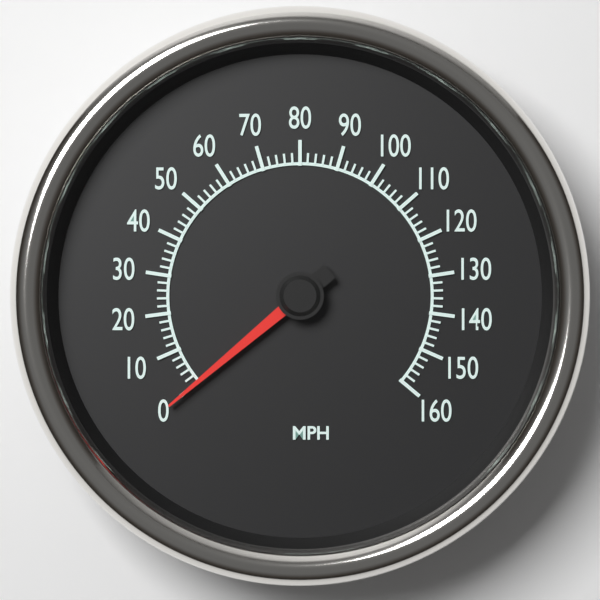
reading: 0 MPH
